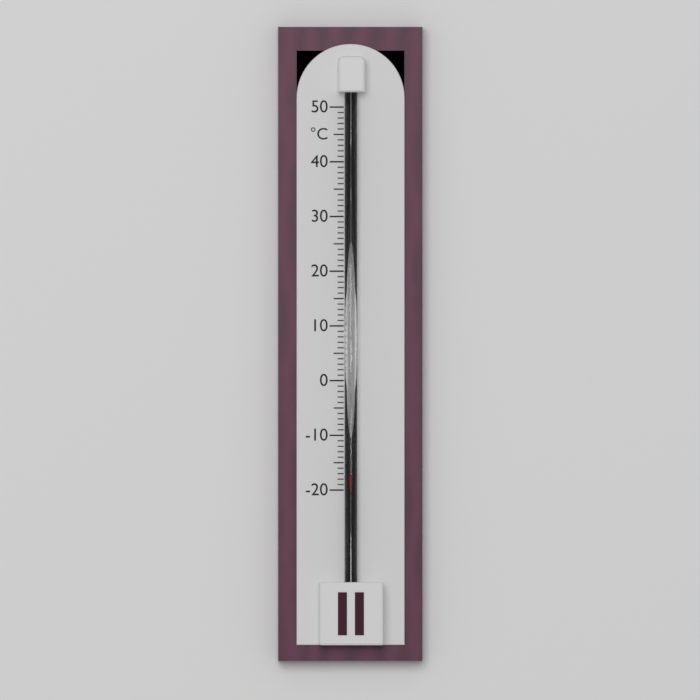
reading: -17 °C
